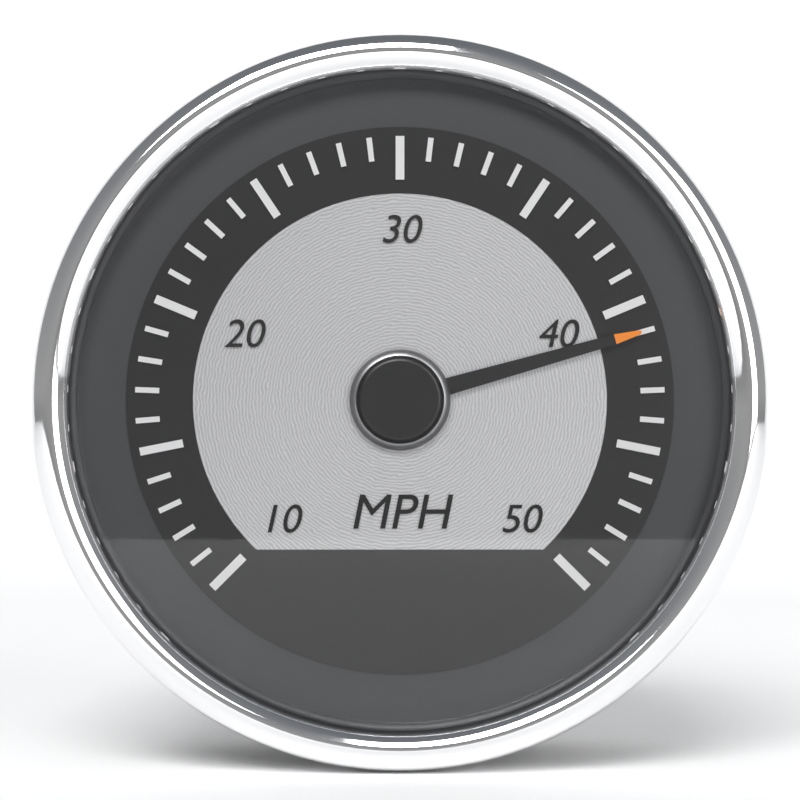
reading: 41 mph
